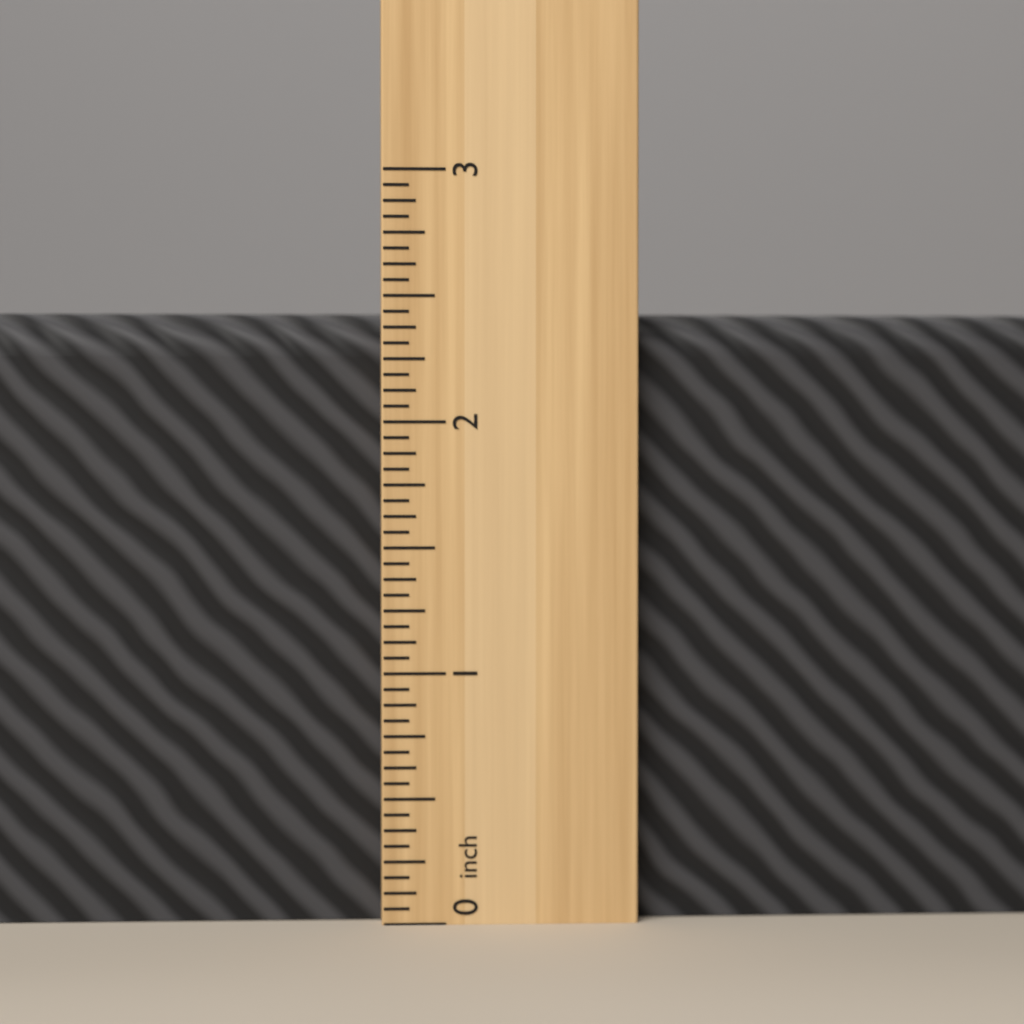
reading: 2.4375 inch
